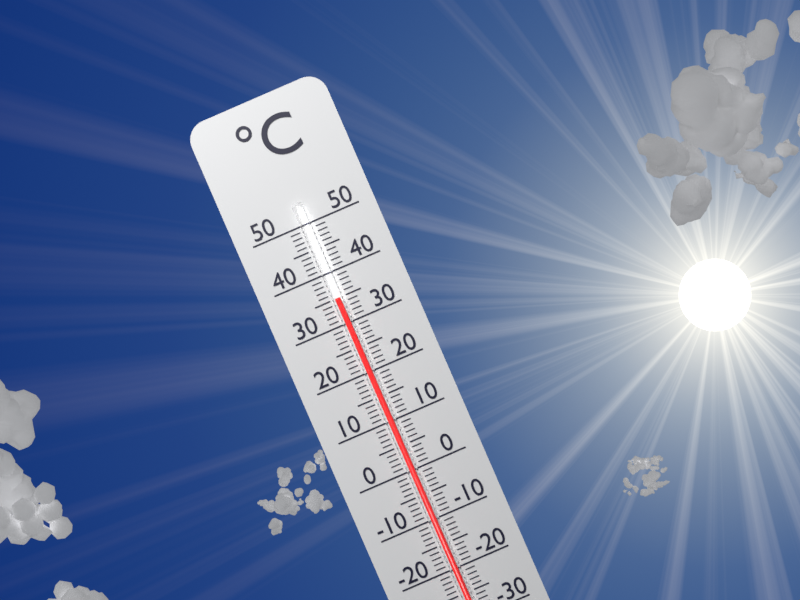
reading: 35 °C
